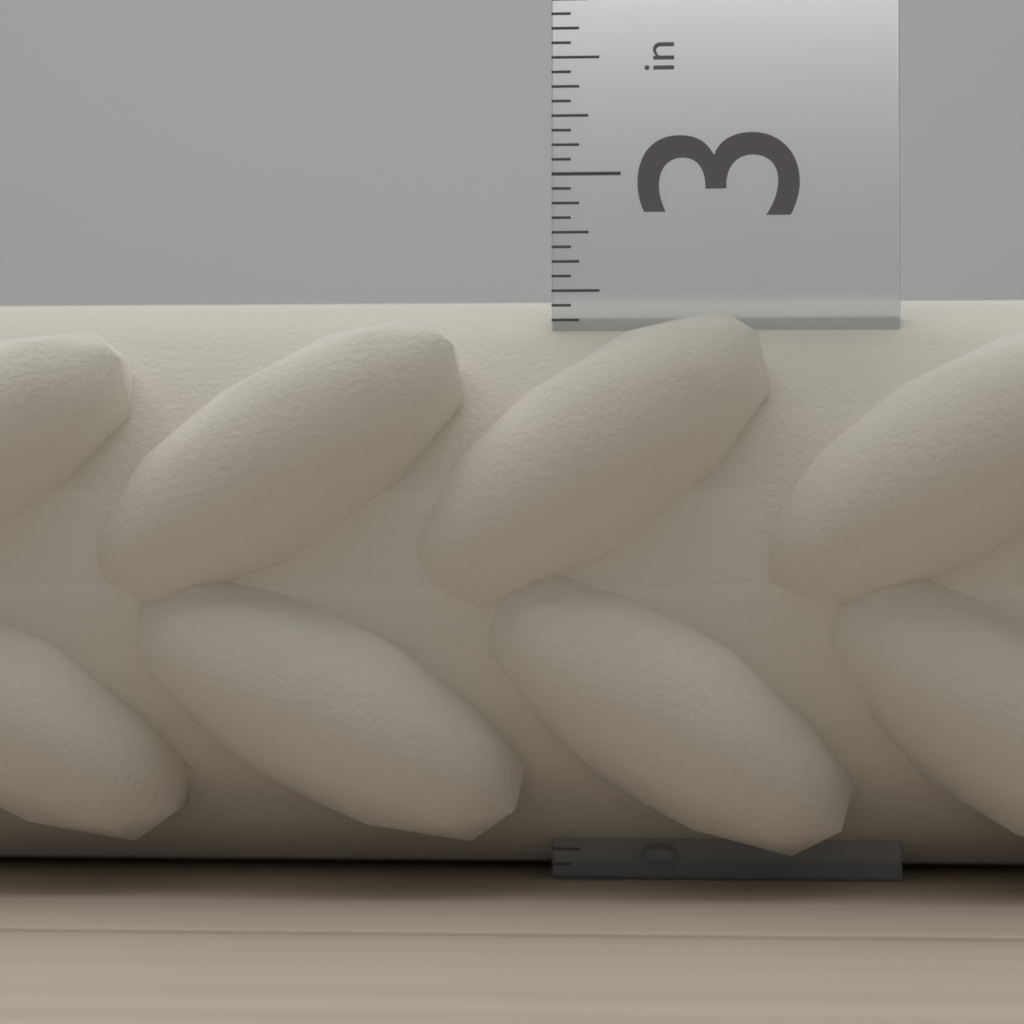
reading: 2.5000 in
